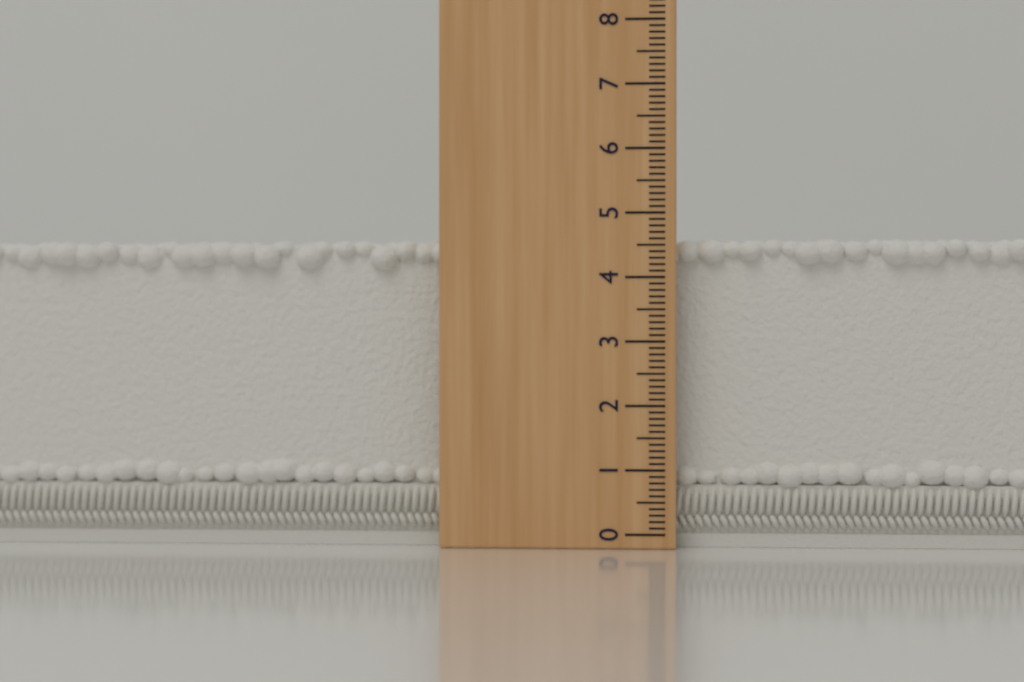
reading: 4.6 (no unit)
